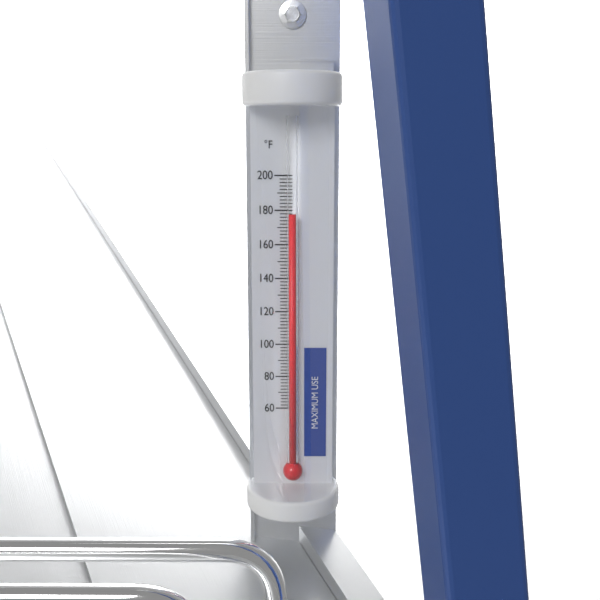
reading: 178 °F
